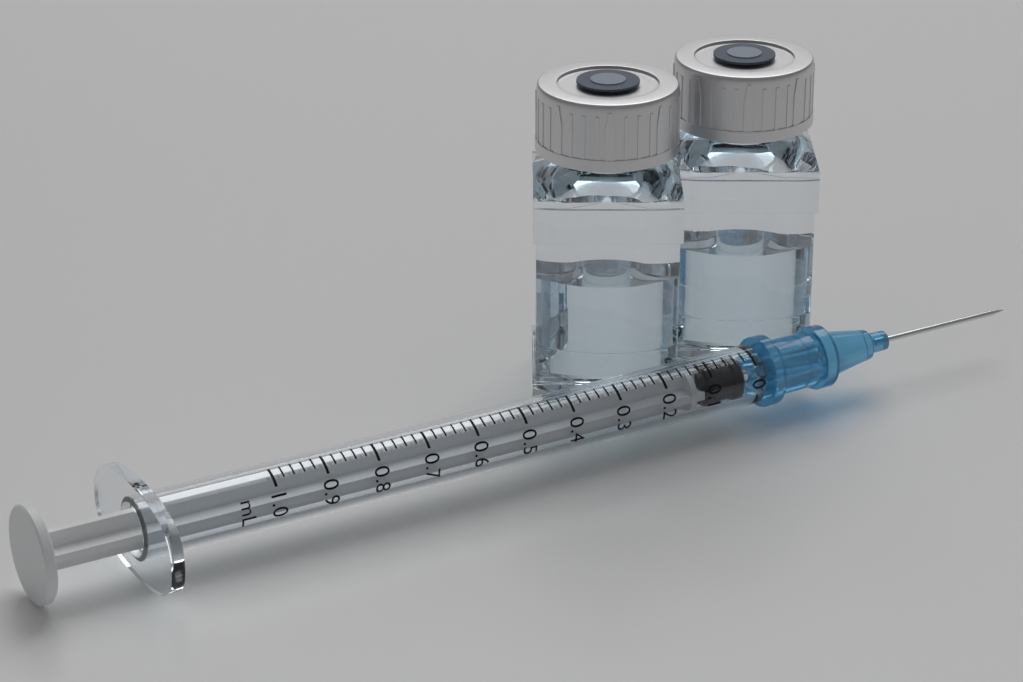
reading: 0.02 mL
